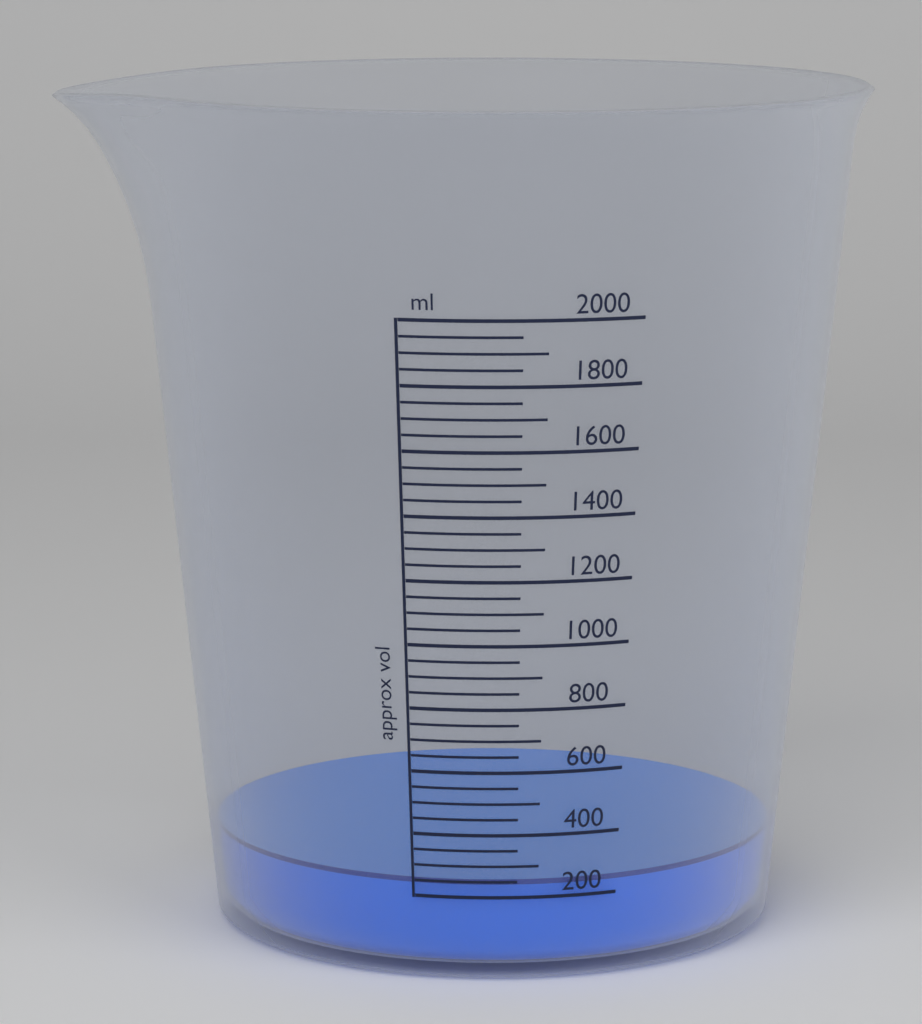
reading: 250 ml
